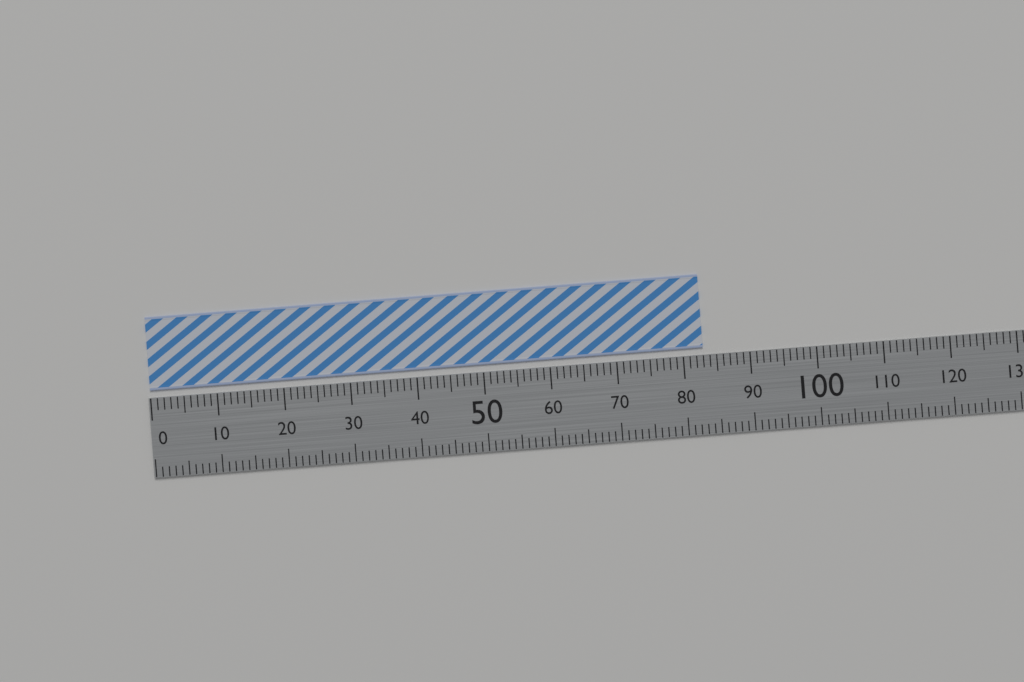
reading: 83 (no unit)
